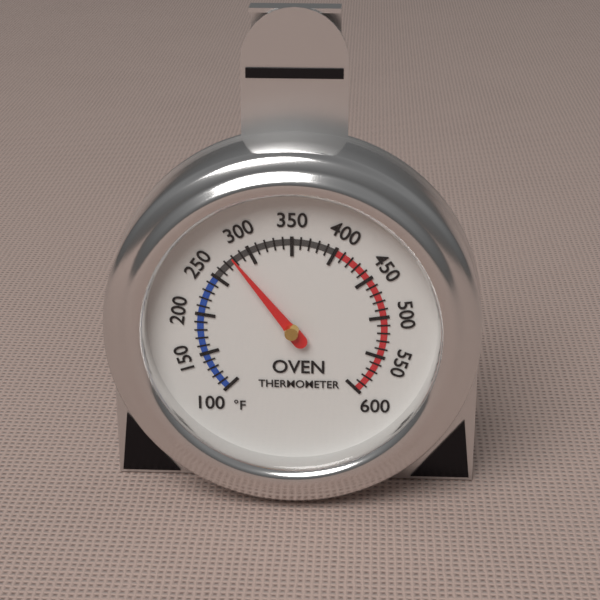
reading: 280 °F
